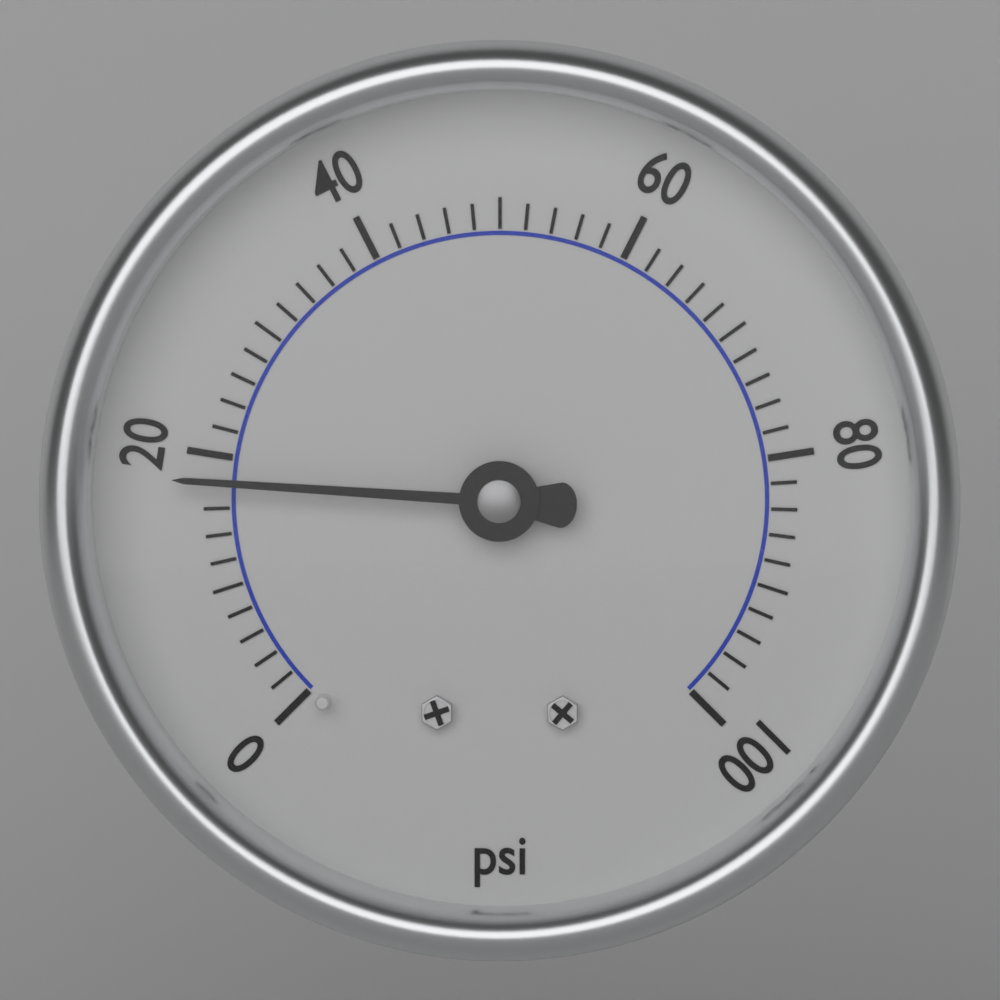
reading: 18 psi
